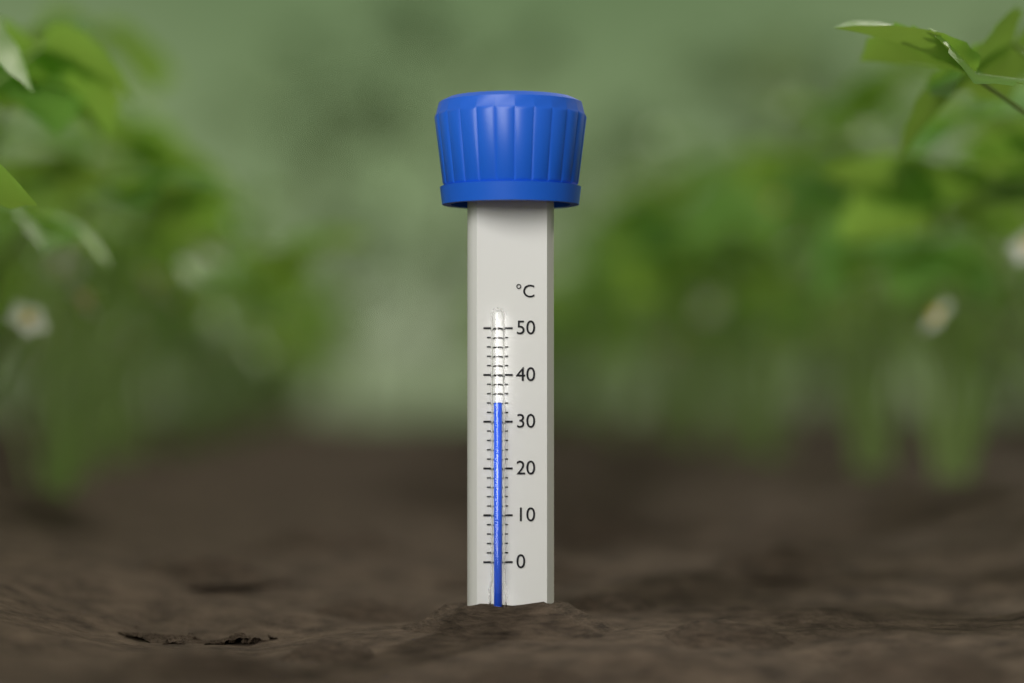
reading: 34 °C
